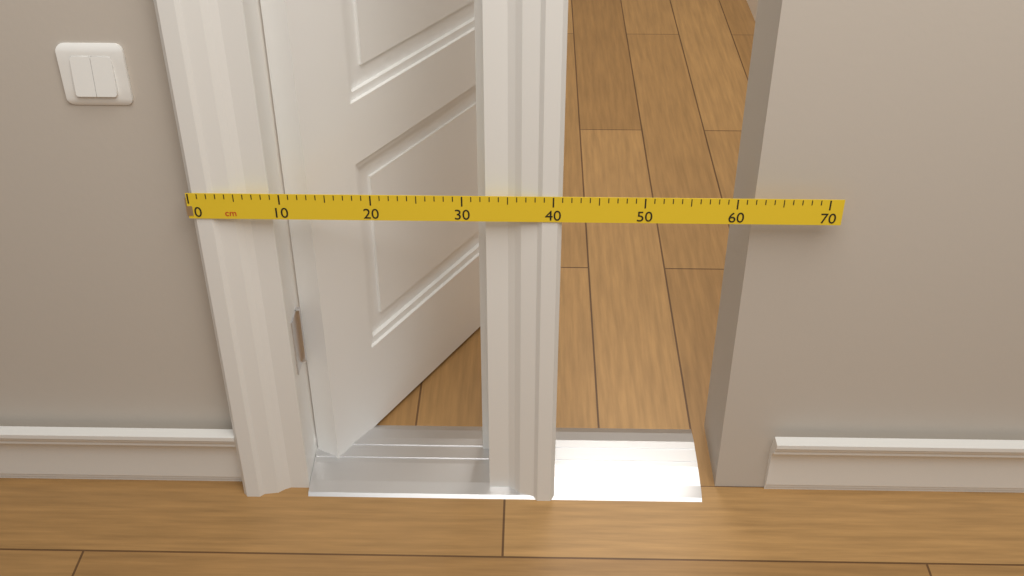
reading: 41 cm
